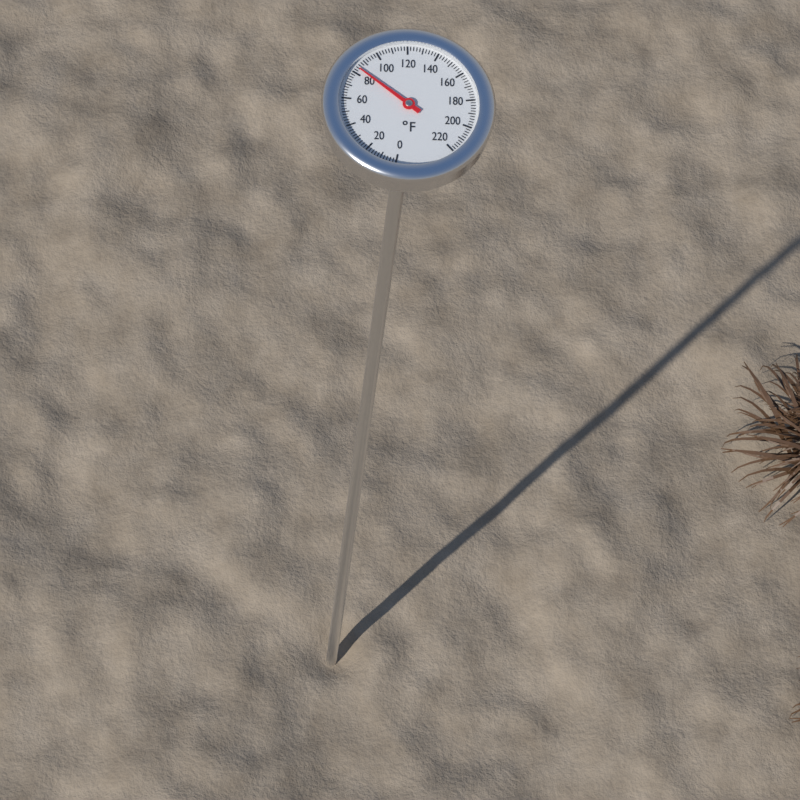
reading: 84 °F
